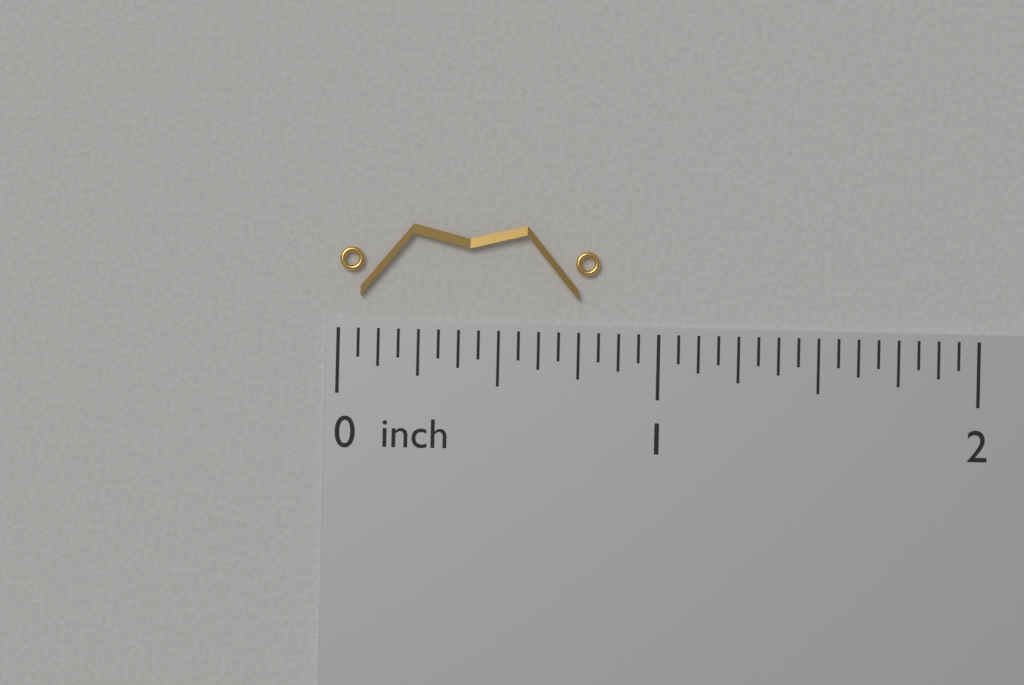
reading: 0.8125 inch
